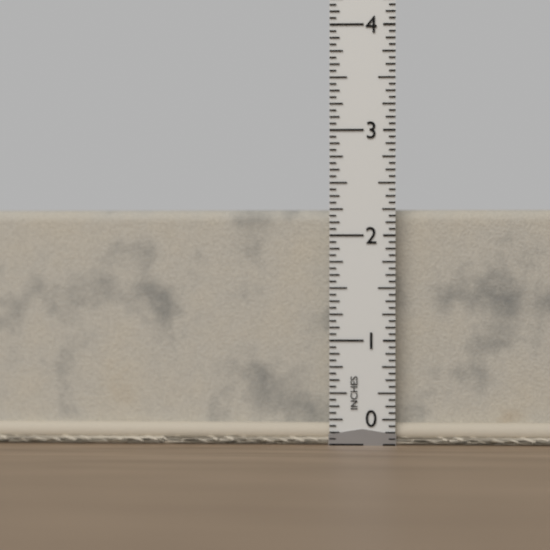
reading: 2.2500 in
